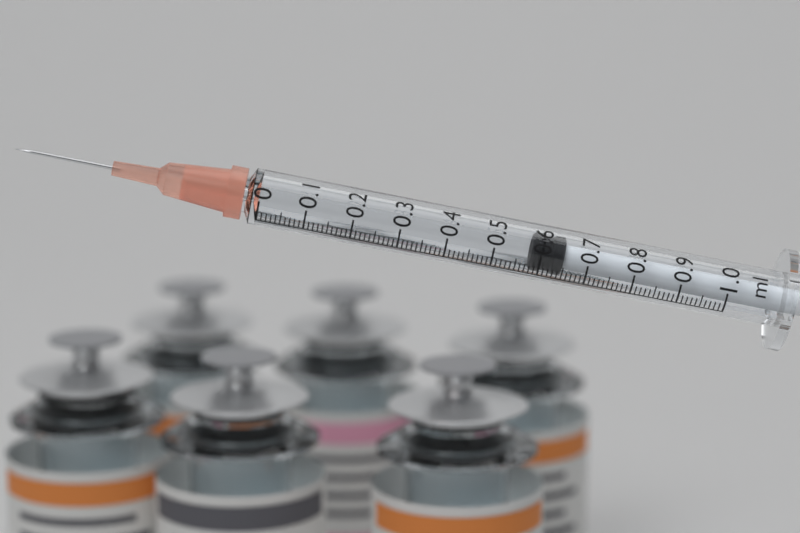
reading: 0.58 ml
